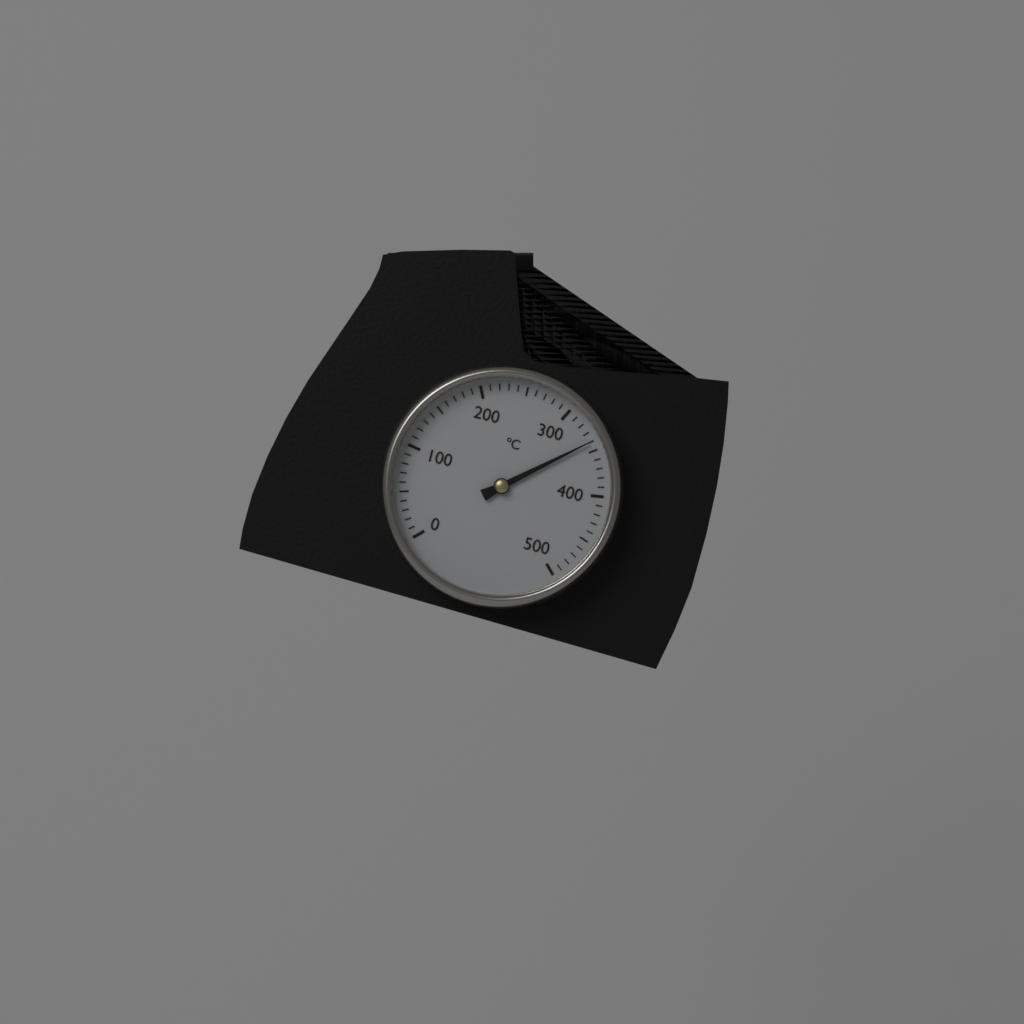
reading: 340 °C
